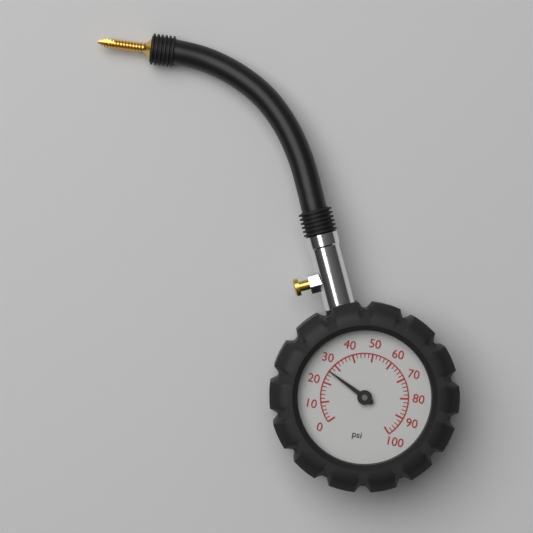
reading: 26 psi
